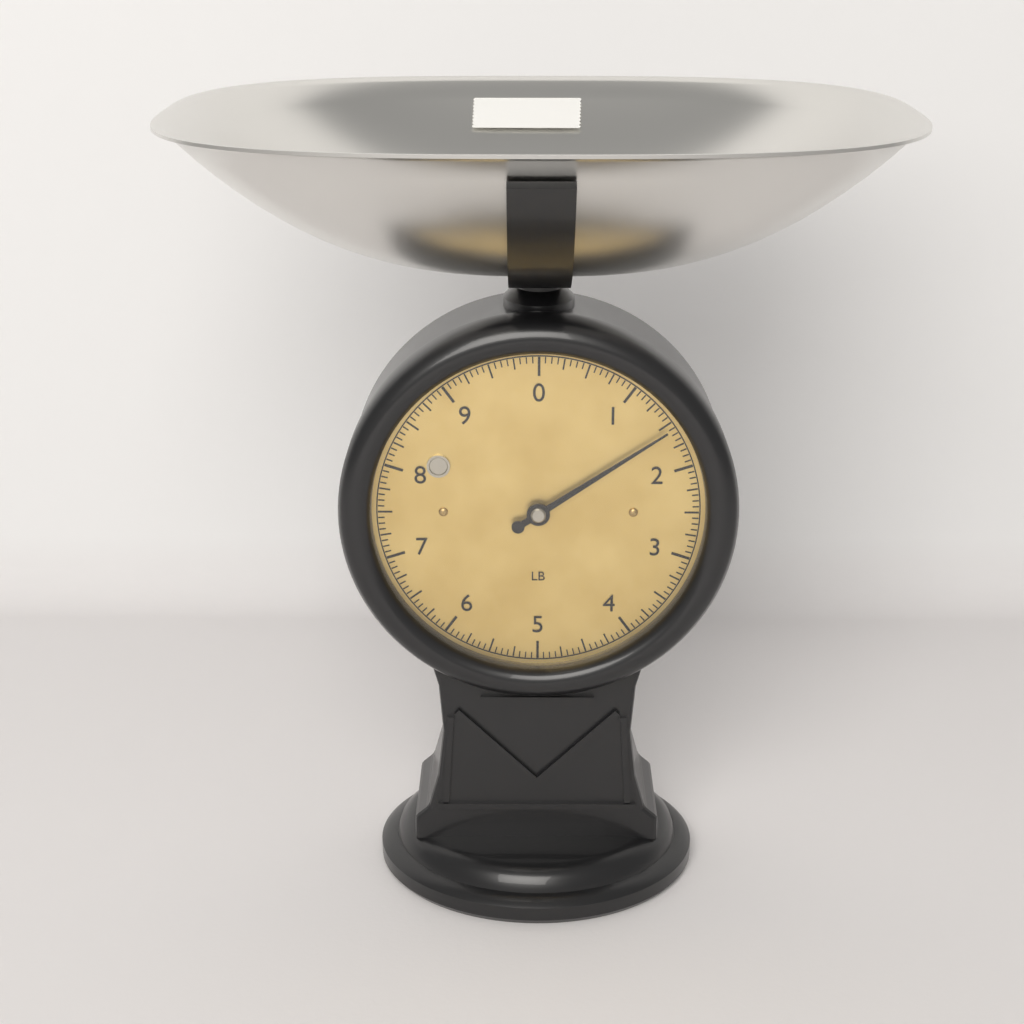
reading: 1.5625 lb
